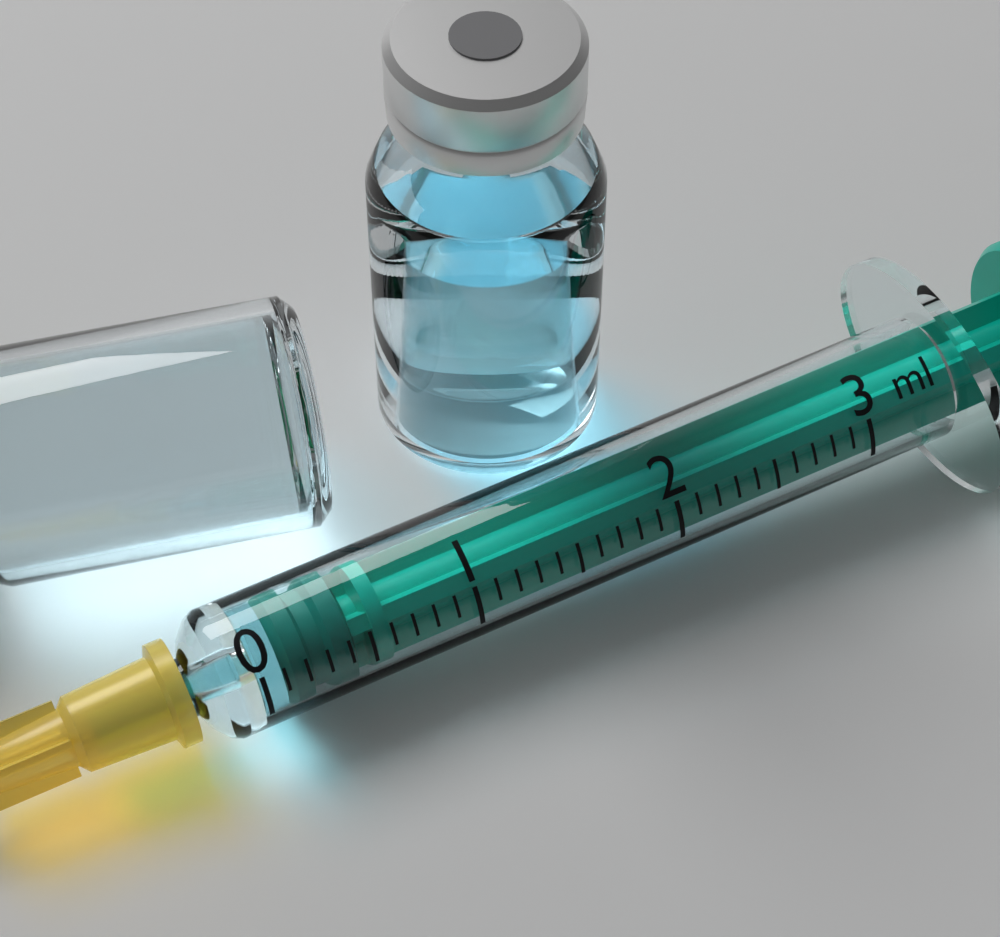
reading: 0.1 ml
